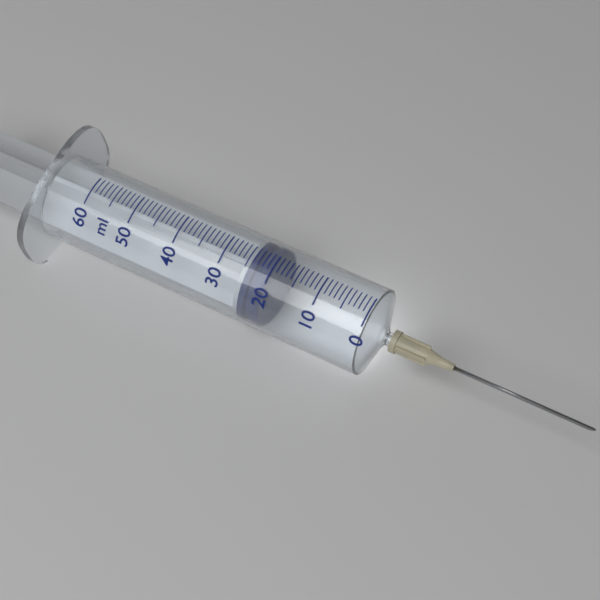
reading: 20 ml
